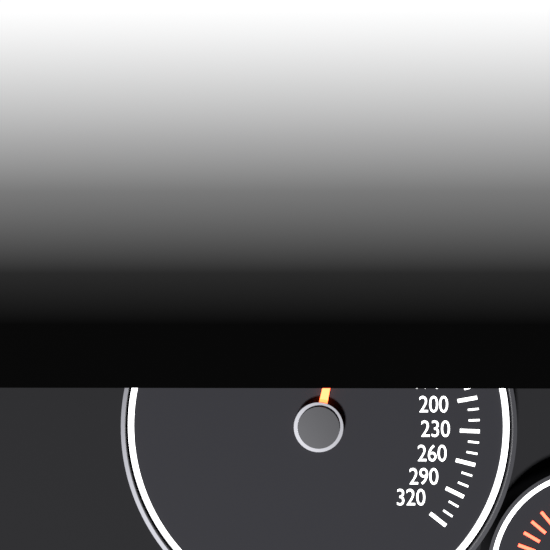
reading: 30 km/h
